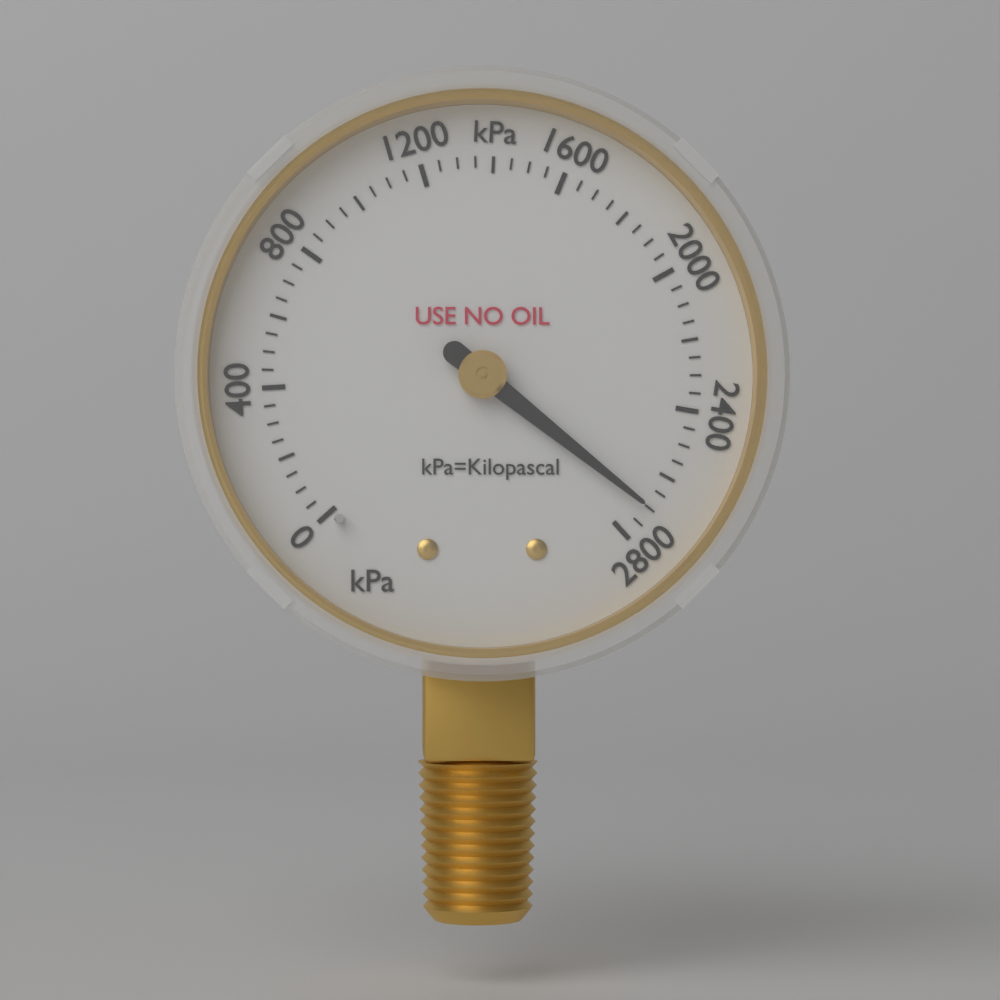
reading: 2700 kPa
